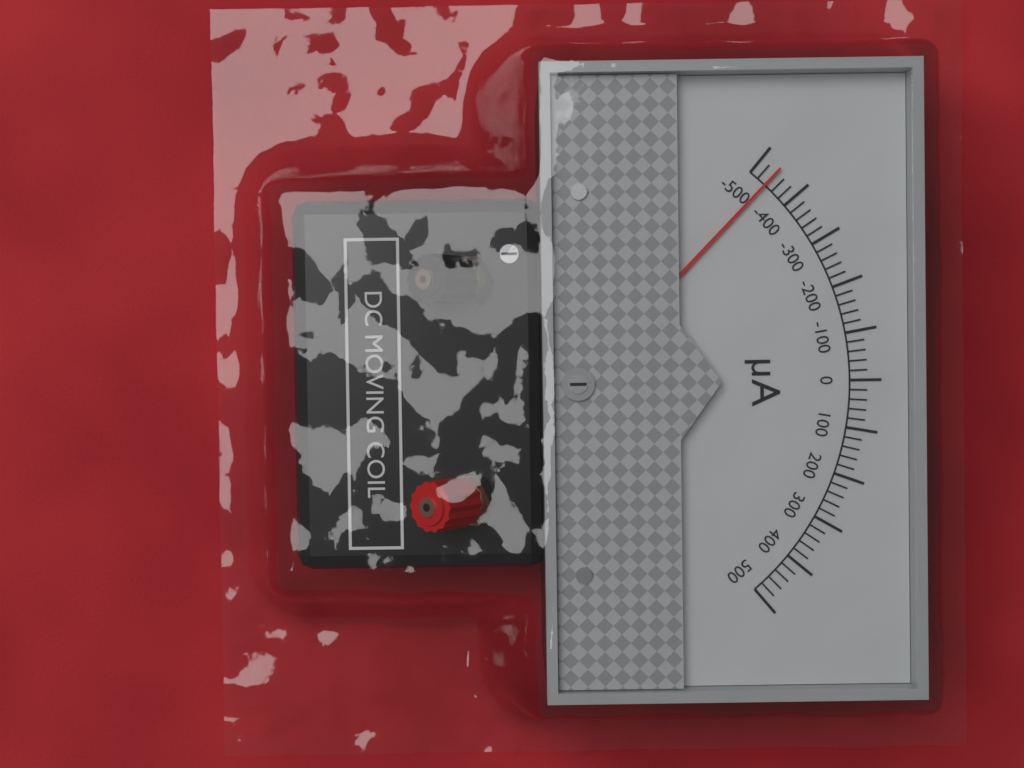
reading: -460 µA
